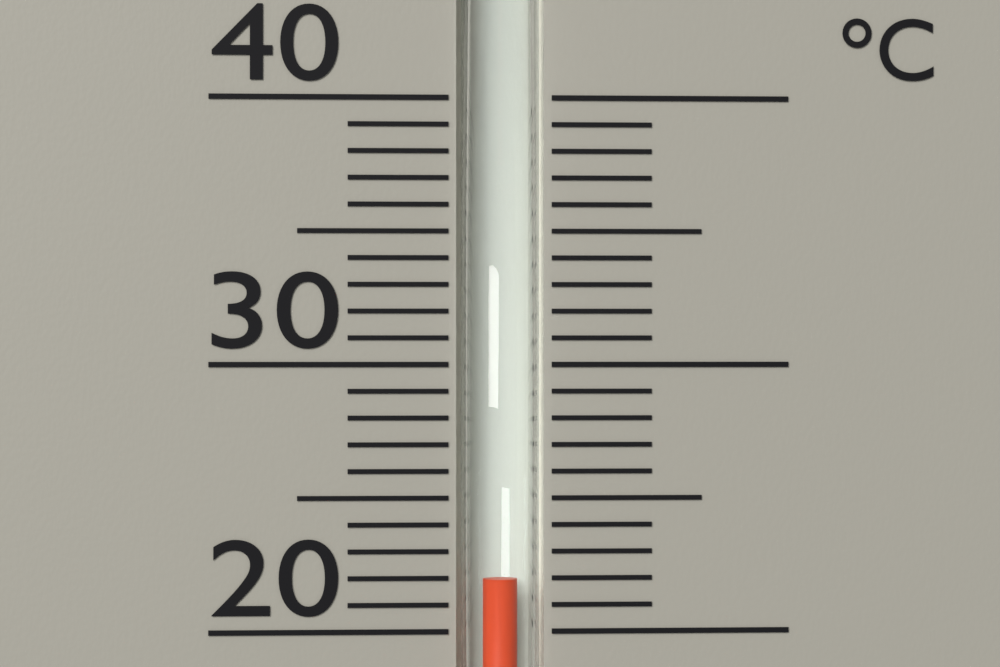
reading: 22 °C
